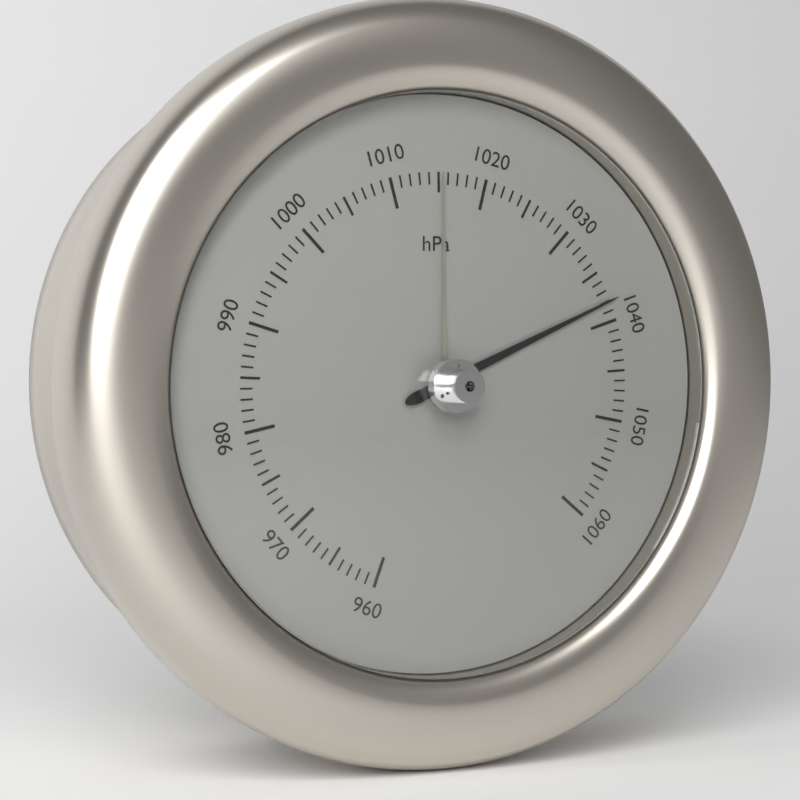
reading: 1038 hPa
